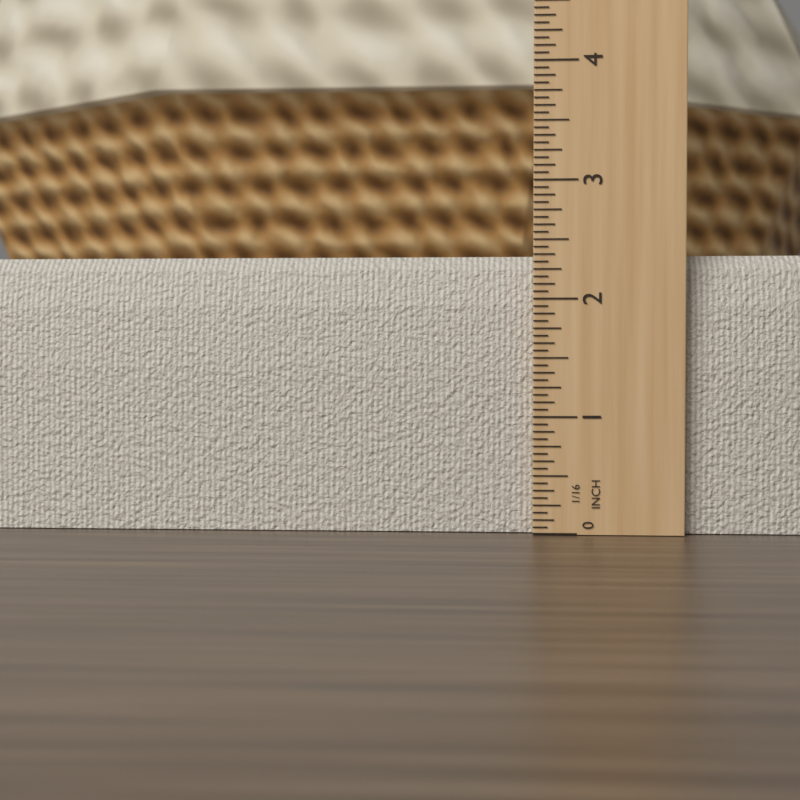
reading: 2.3750 in
